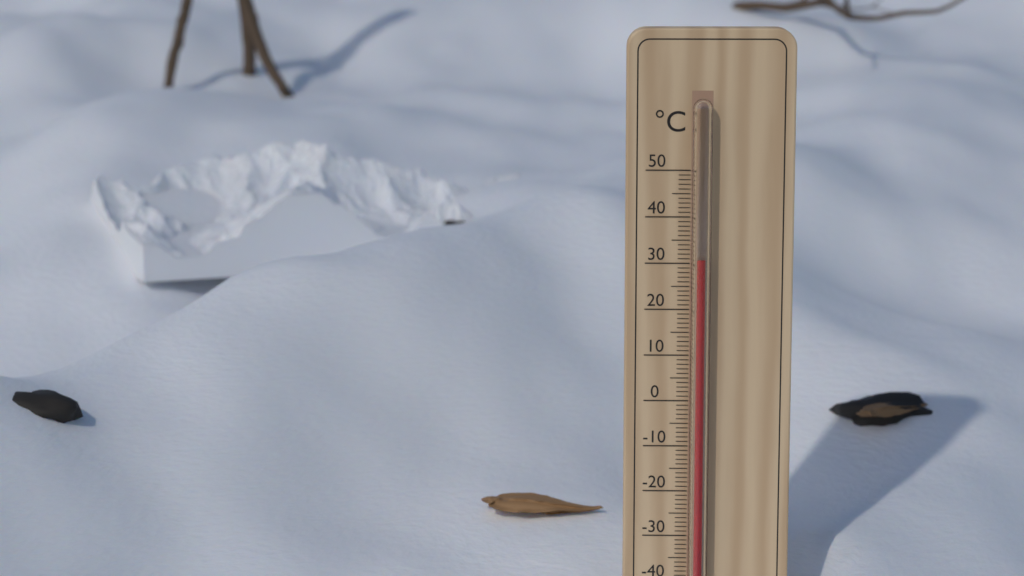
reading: 31 °C
